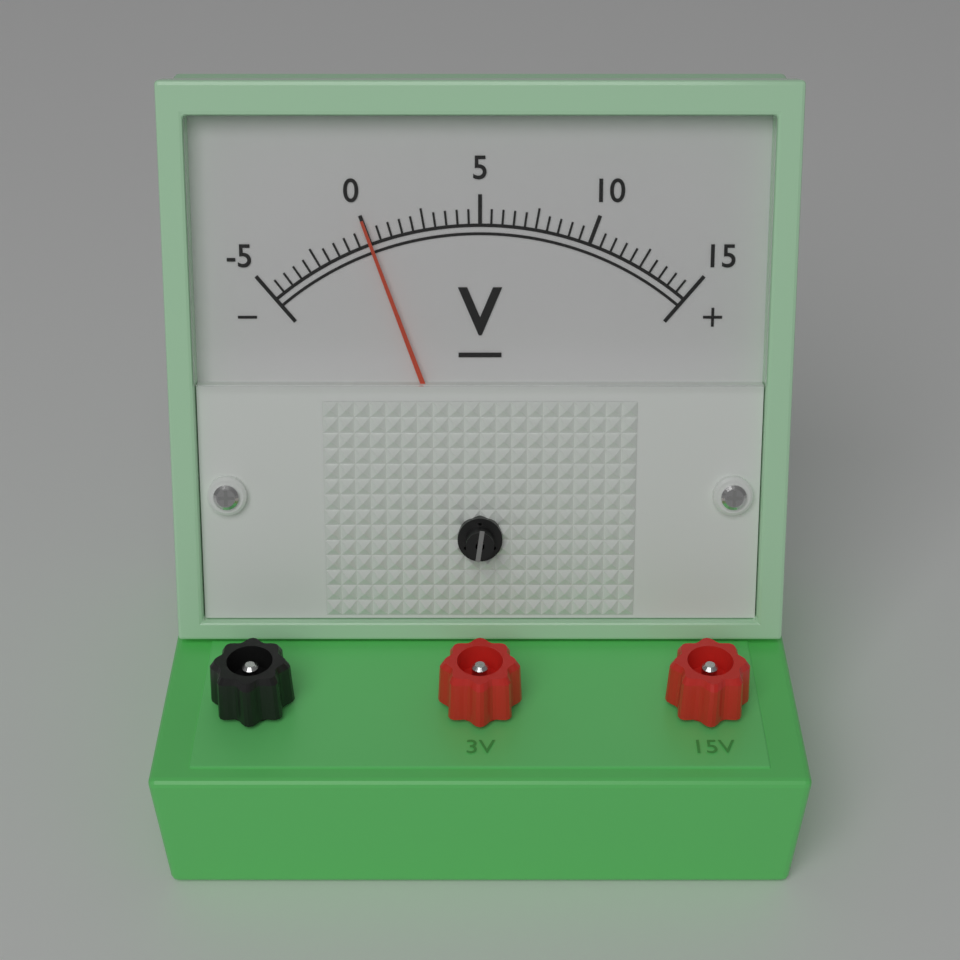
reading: 0.0 V
